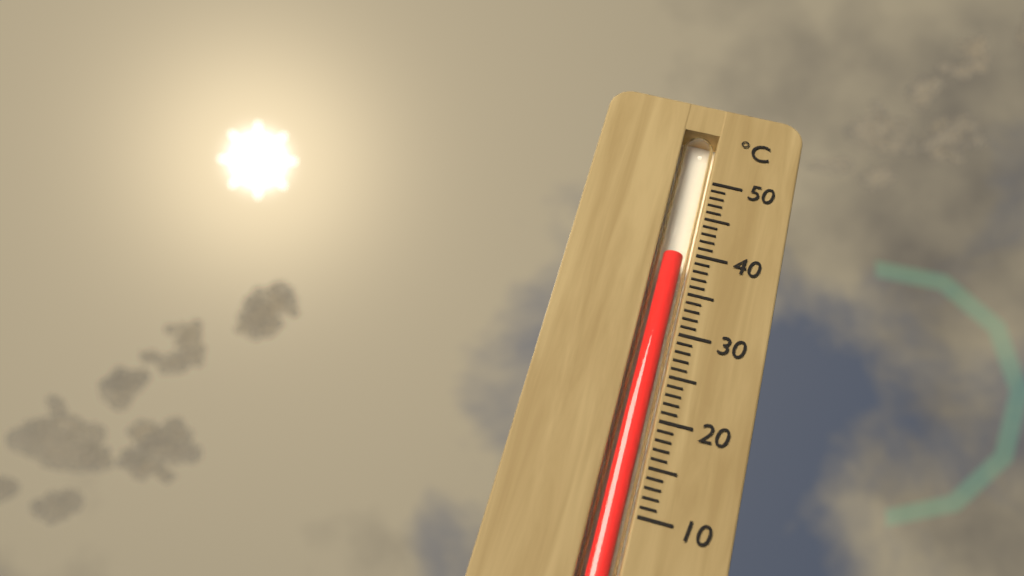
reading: 40 °C
